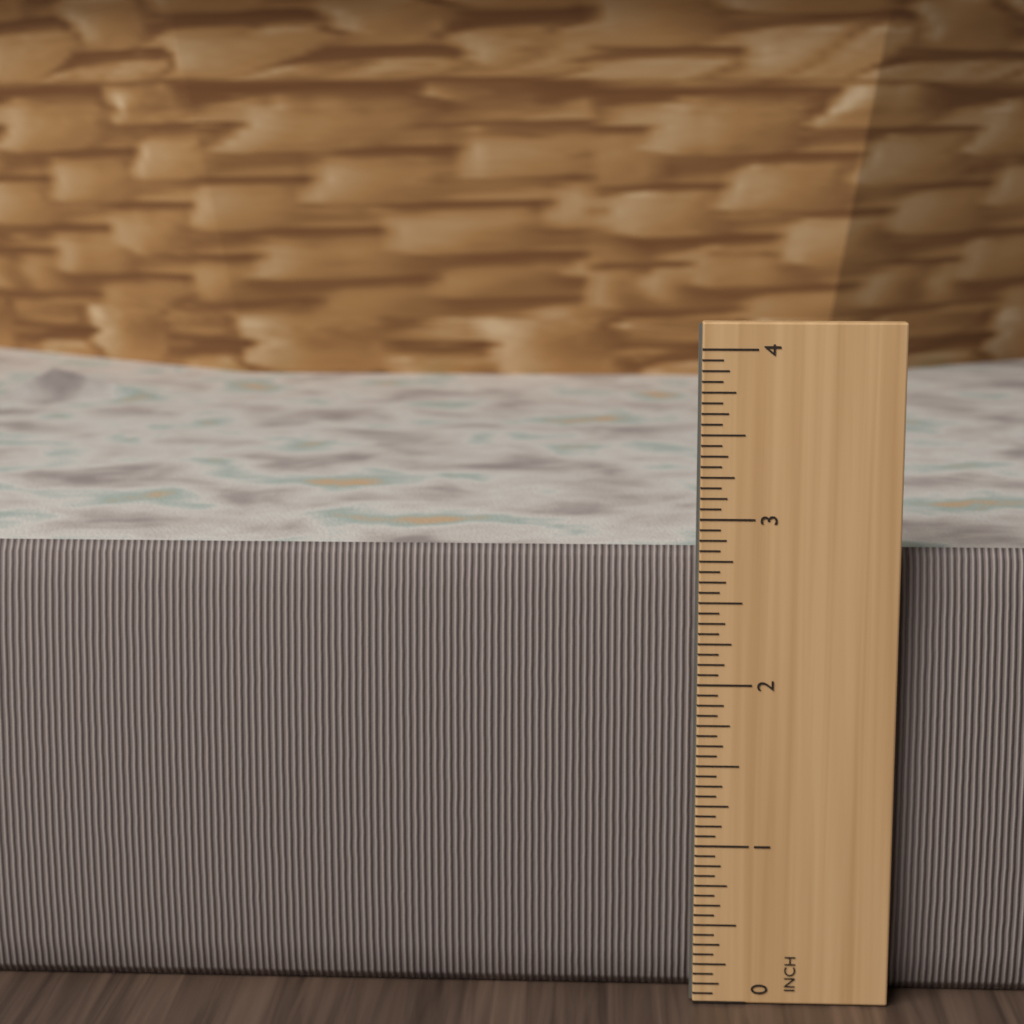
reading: 3.0000 inch
